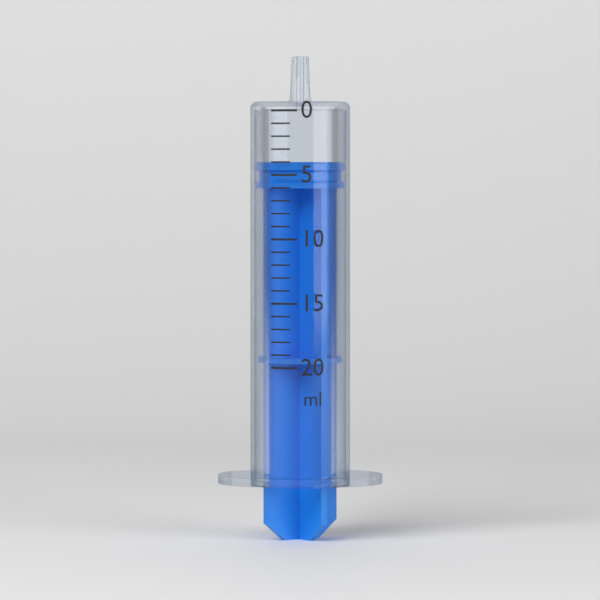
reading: 4 ml
